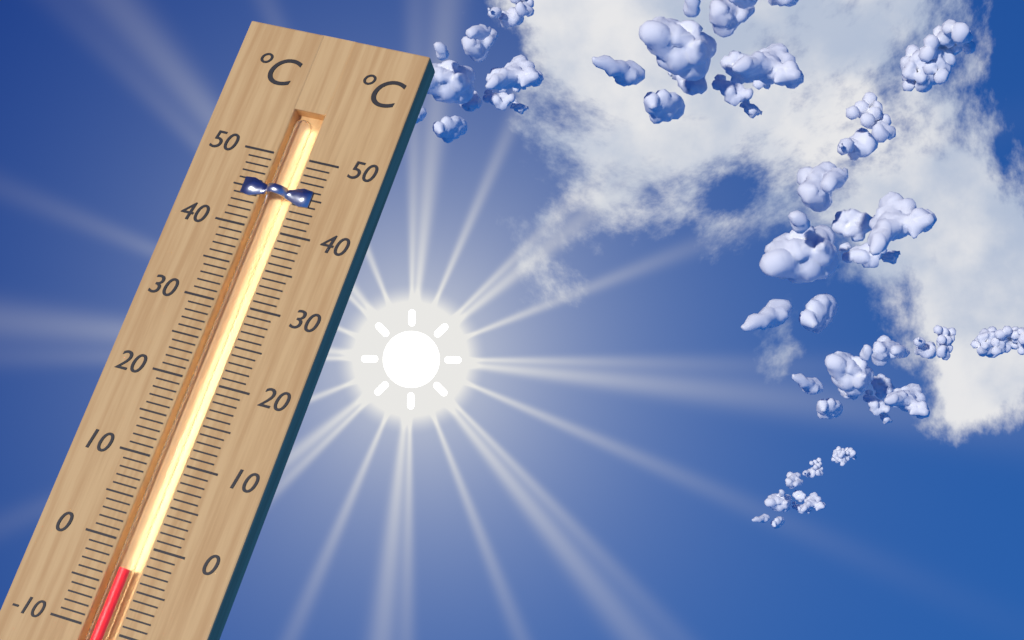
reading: -3 °C
